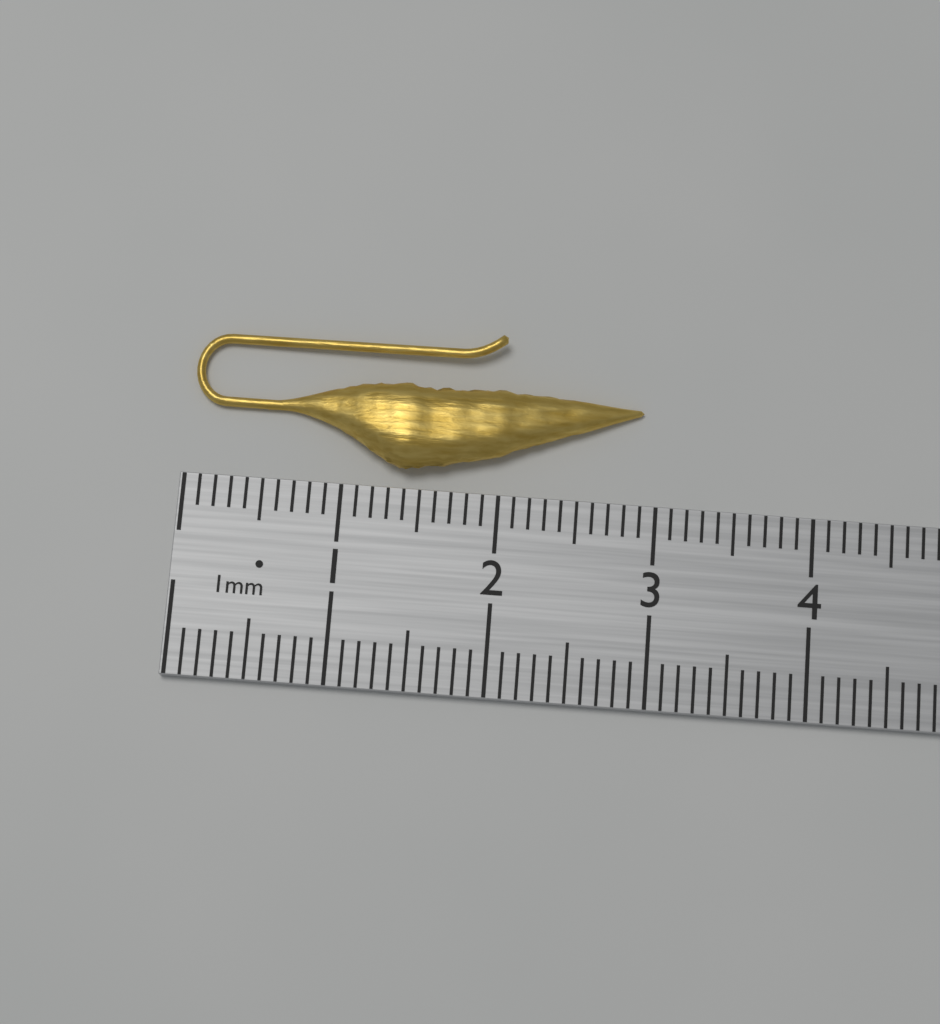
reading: 2.9 cm
